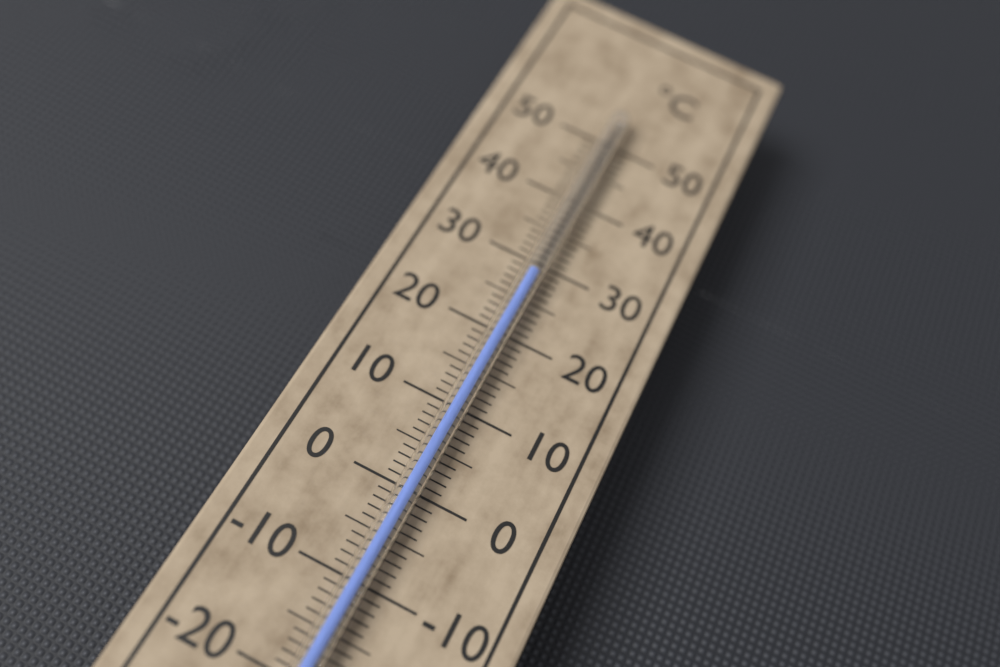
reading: 28 °C
